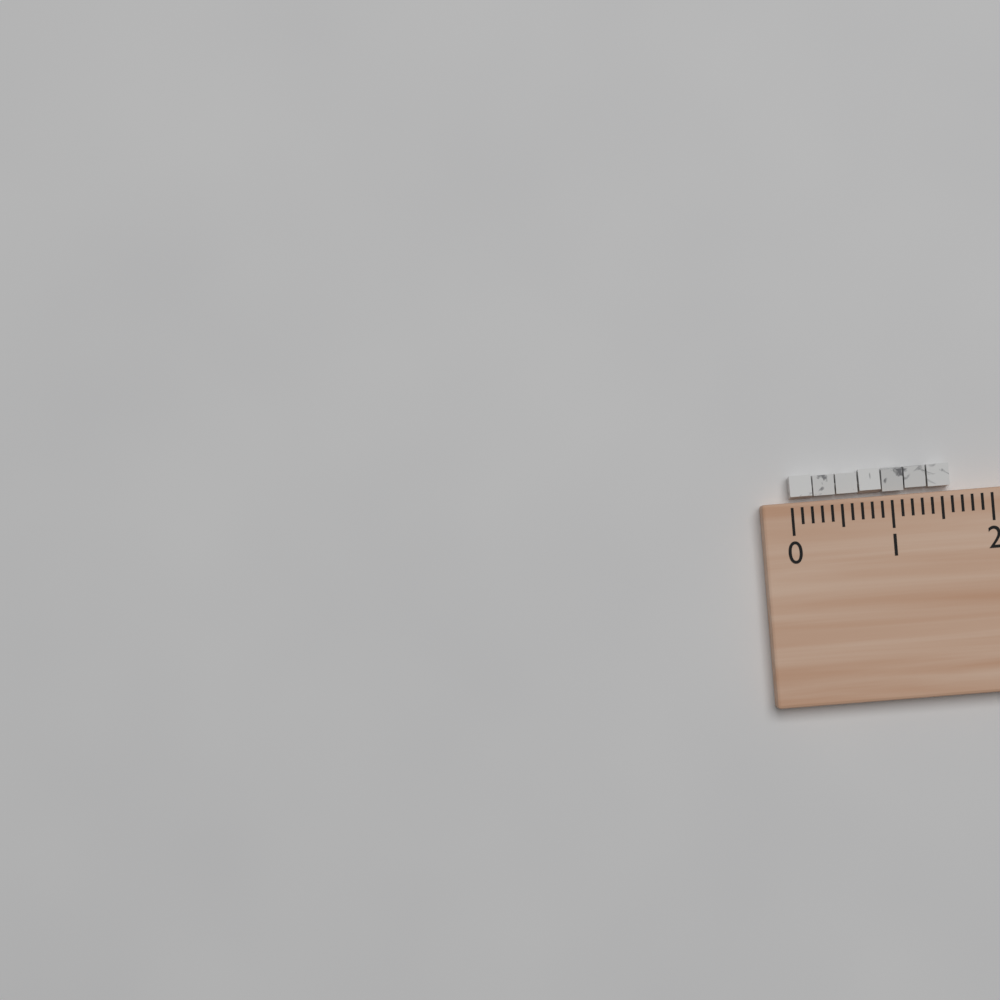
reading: 1.6 (no unit)
